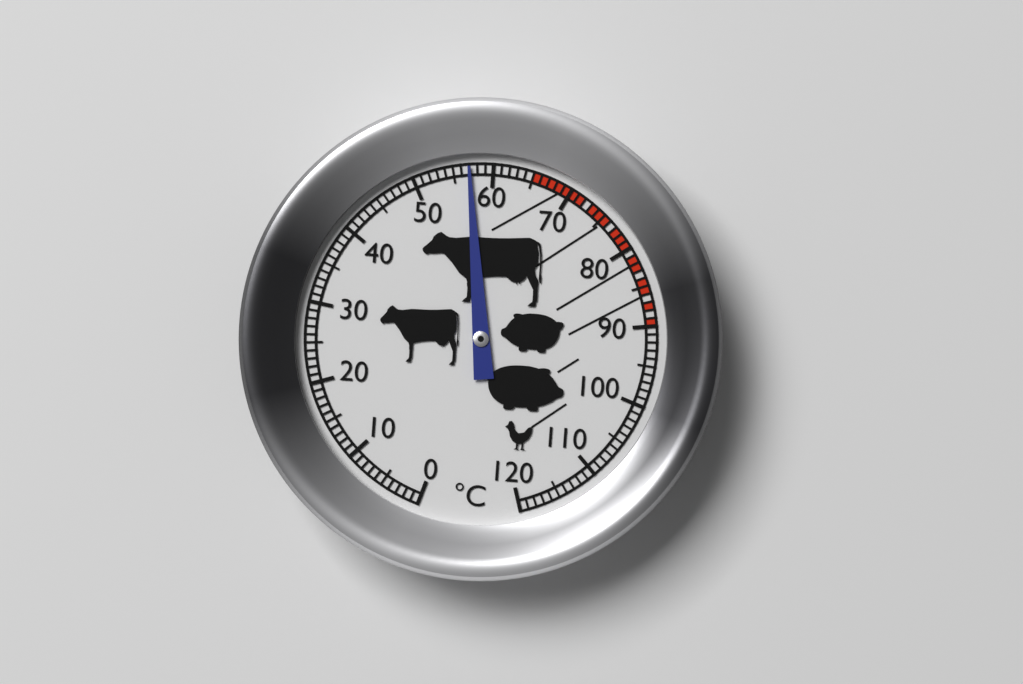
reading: 57 °C
